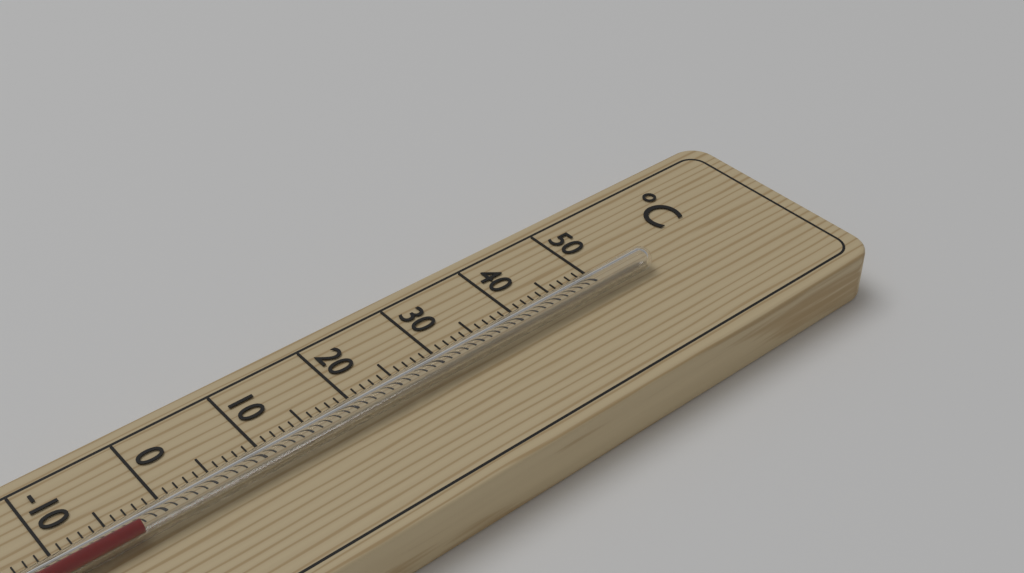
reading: -3 °C
